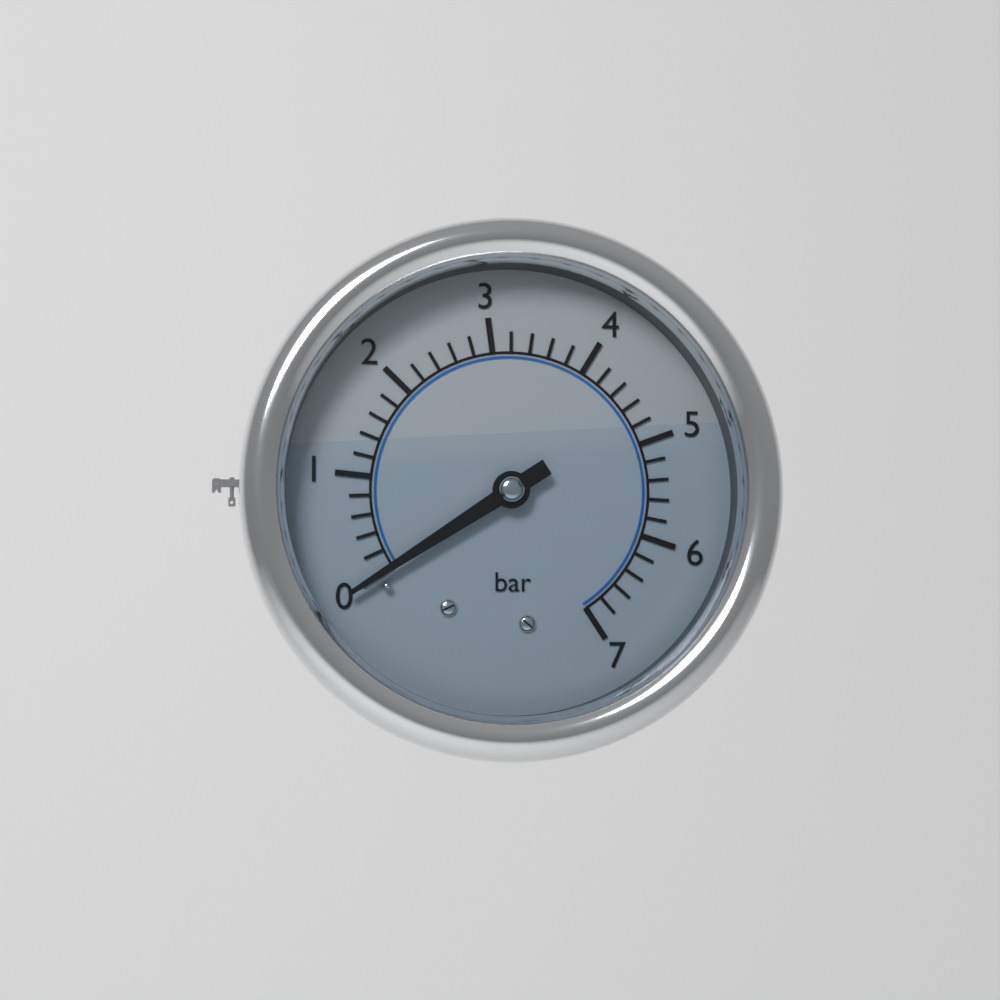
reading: 0.0 bar
